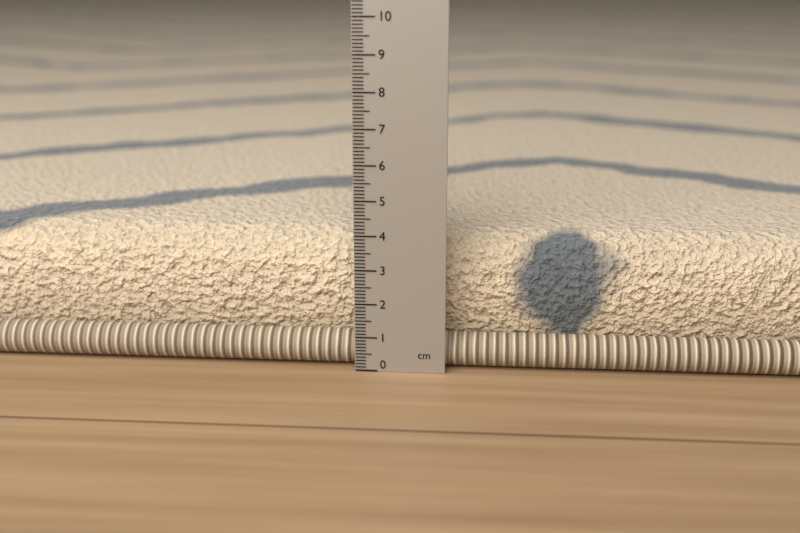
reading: 3.8 cm
